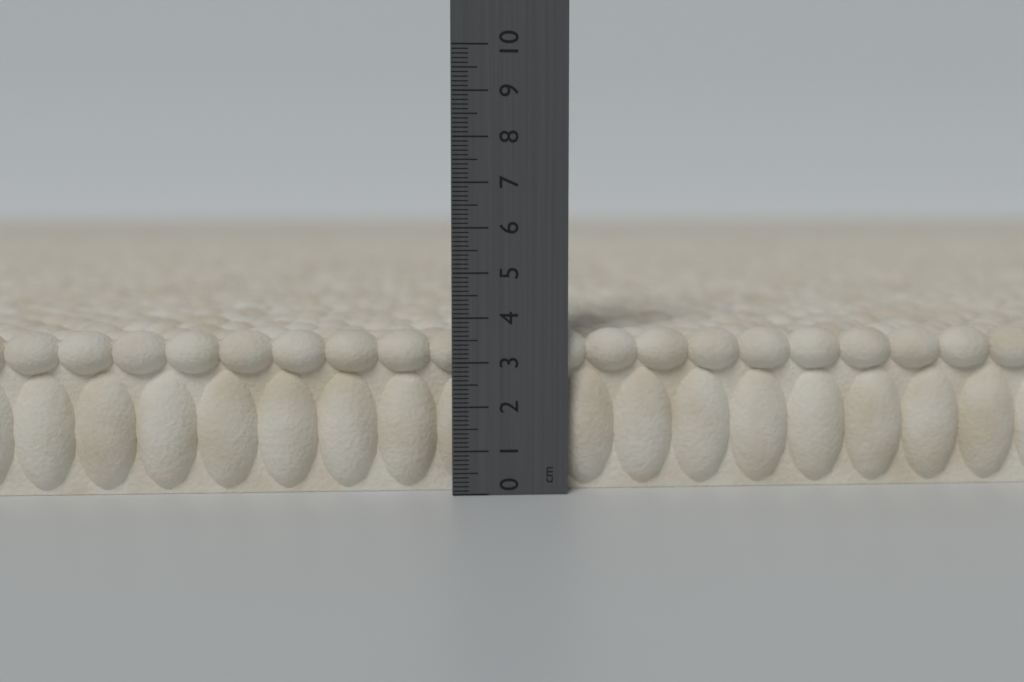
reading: 3.7 cm
